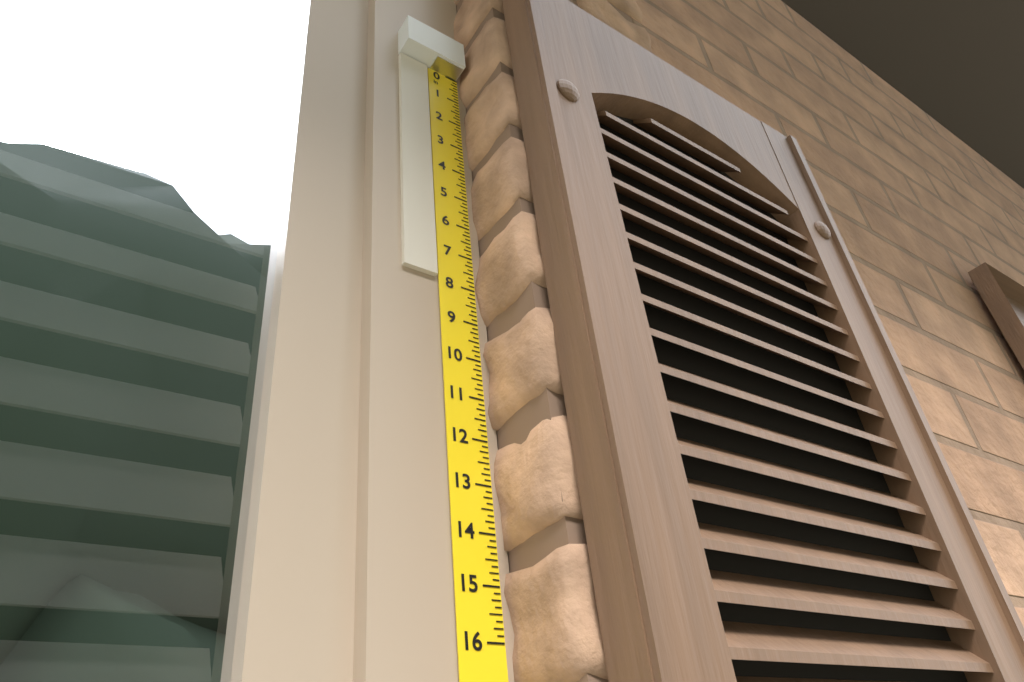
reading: 7.875 in
